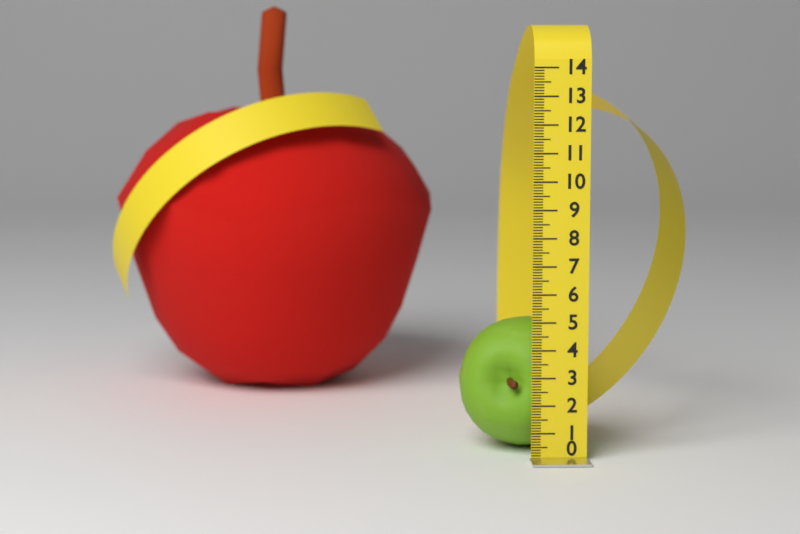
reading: 4.8 (no unit)
